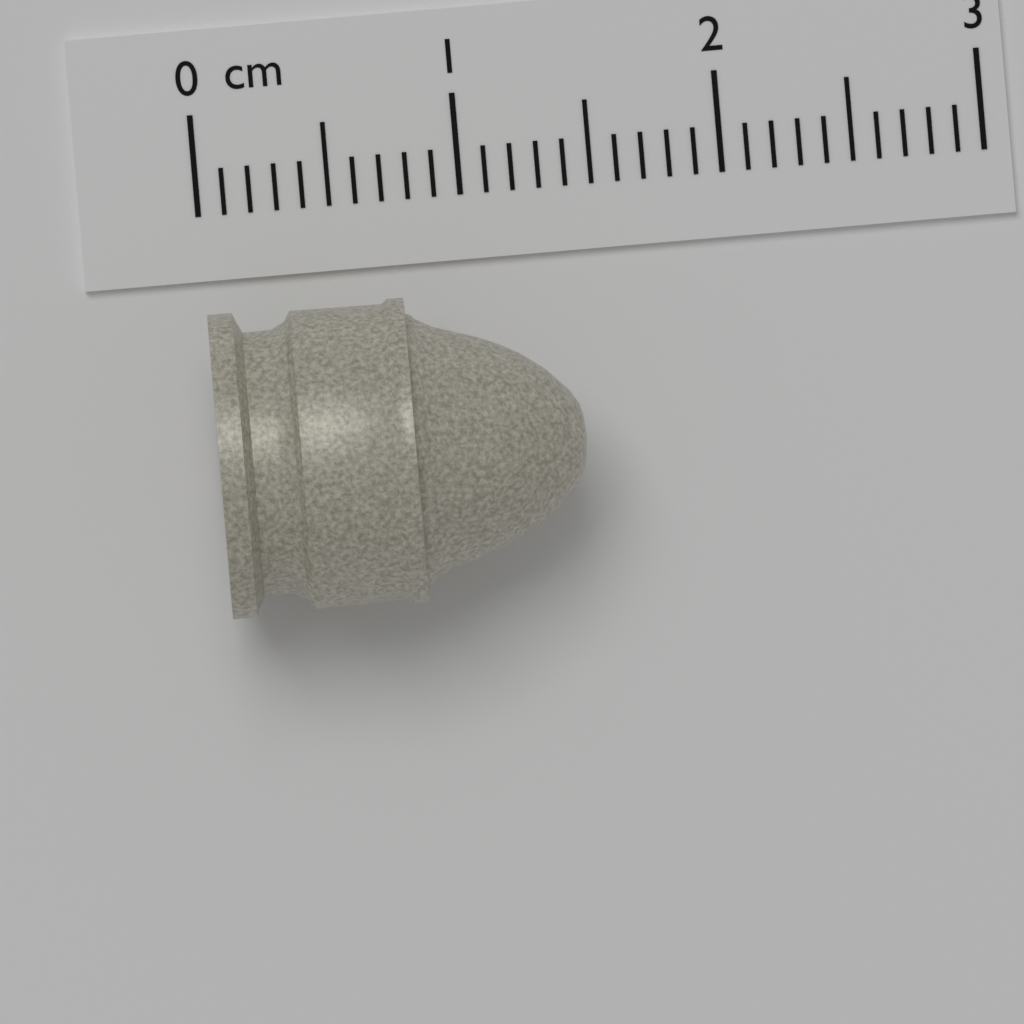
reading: 1.4 cm
